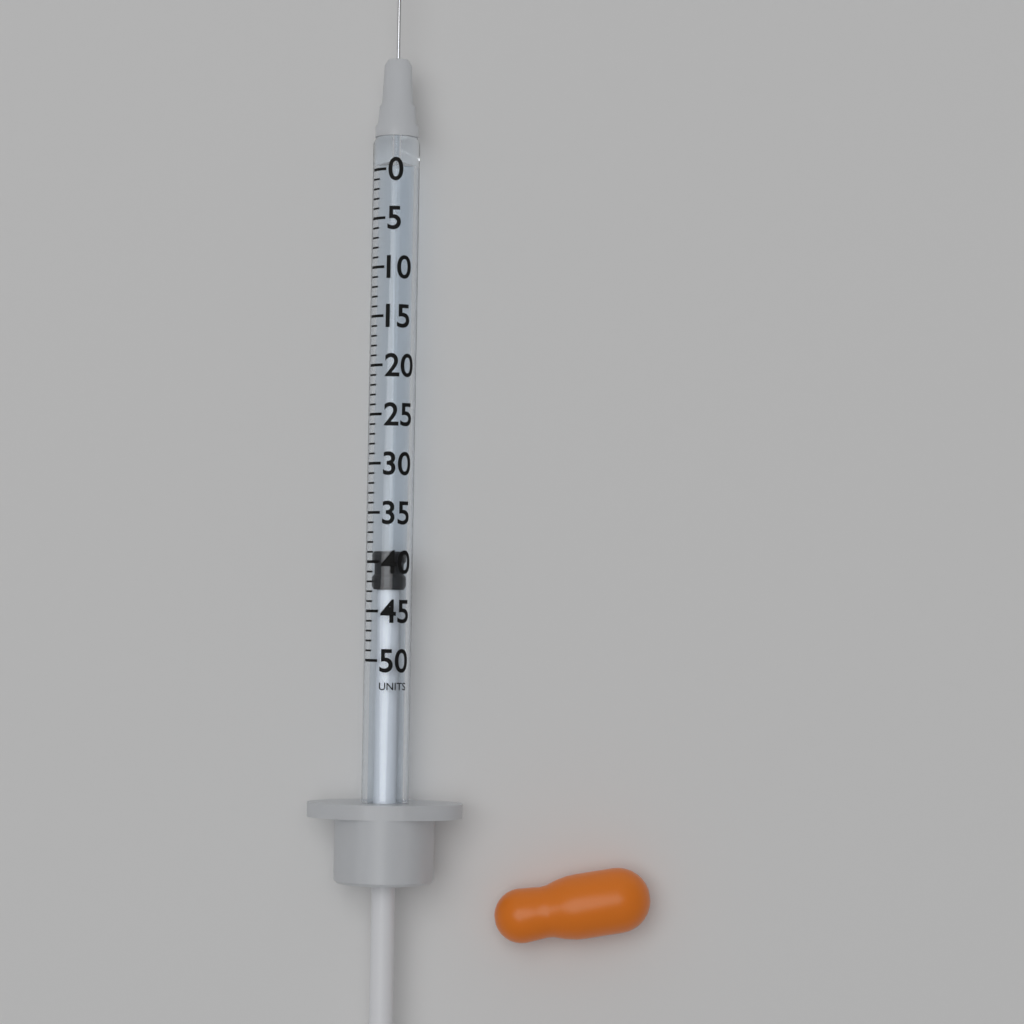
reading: 39 units
